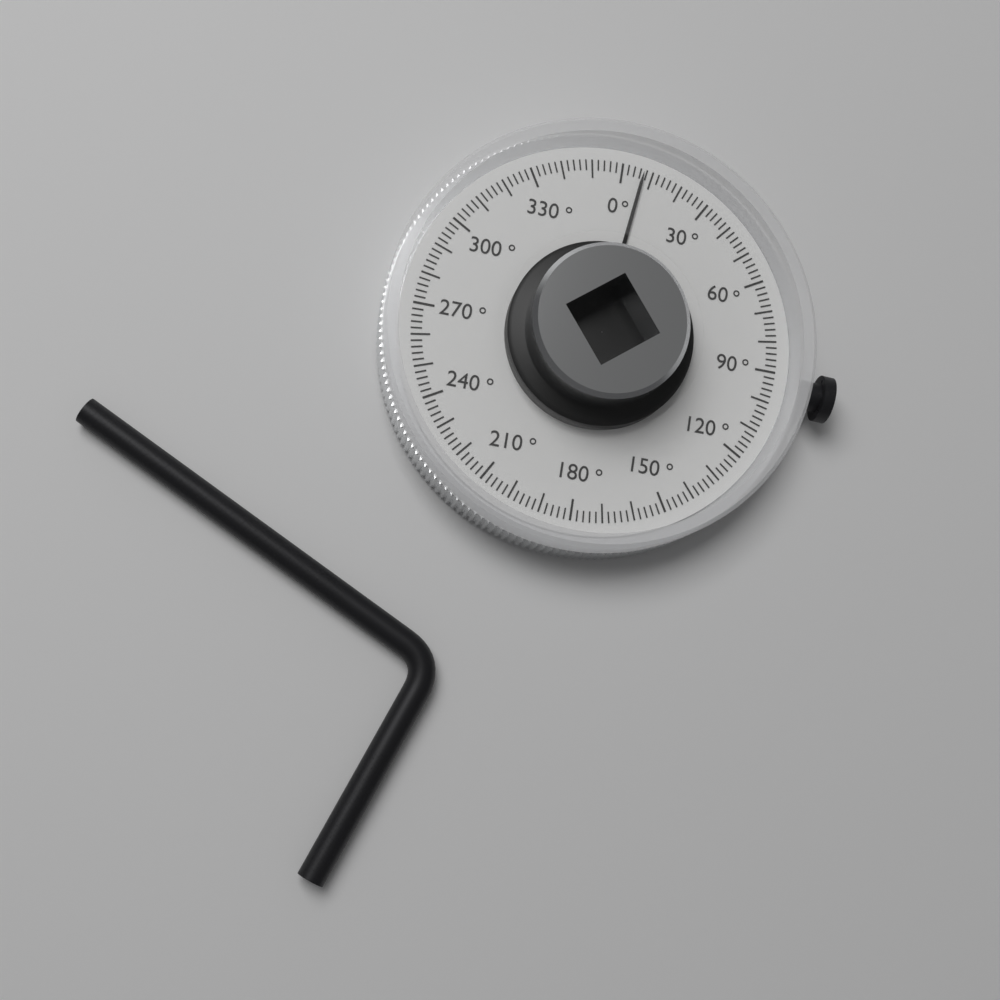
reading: 7 °
